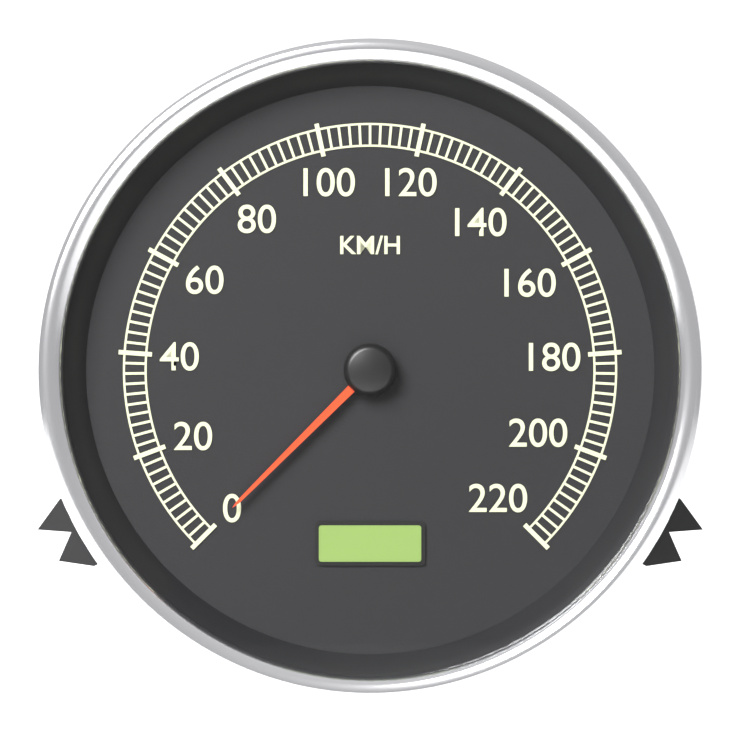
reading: 0 km/h
